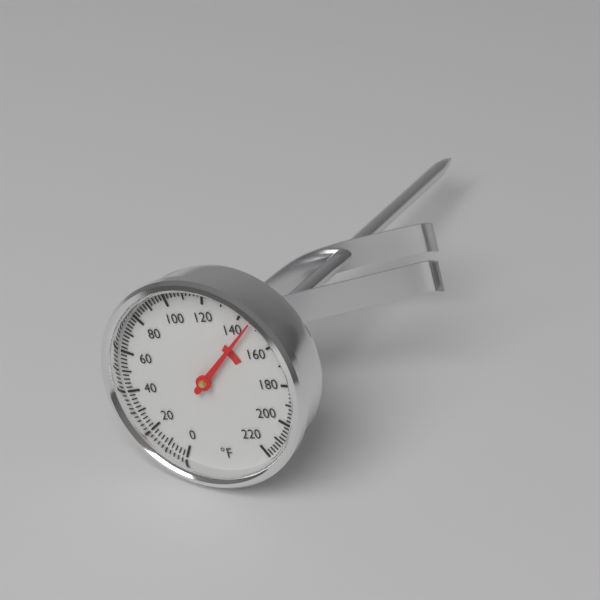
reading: 146 °F
